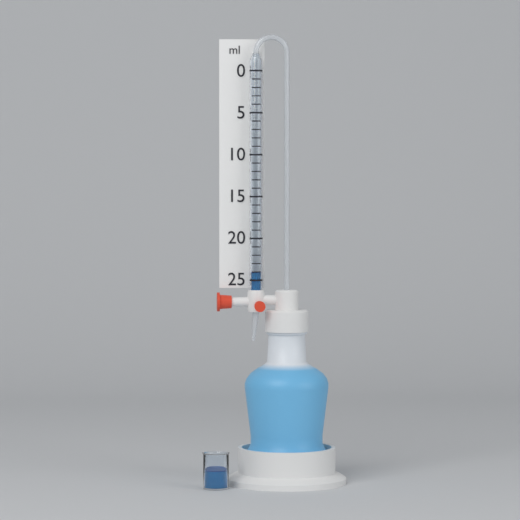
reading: 24 ml
